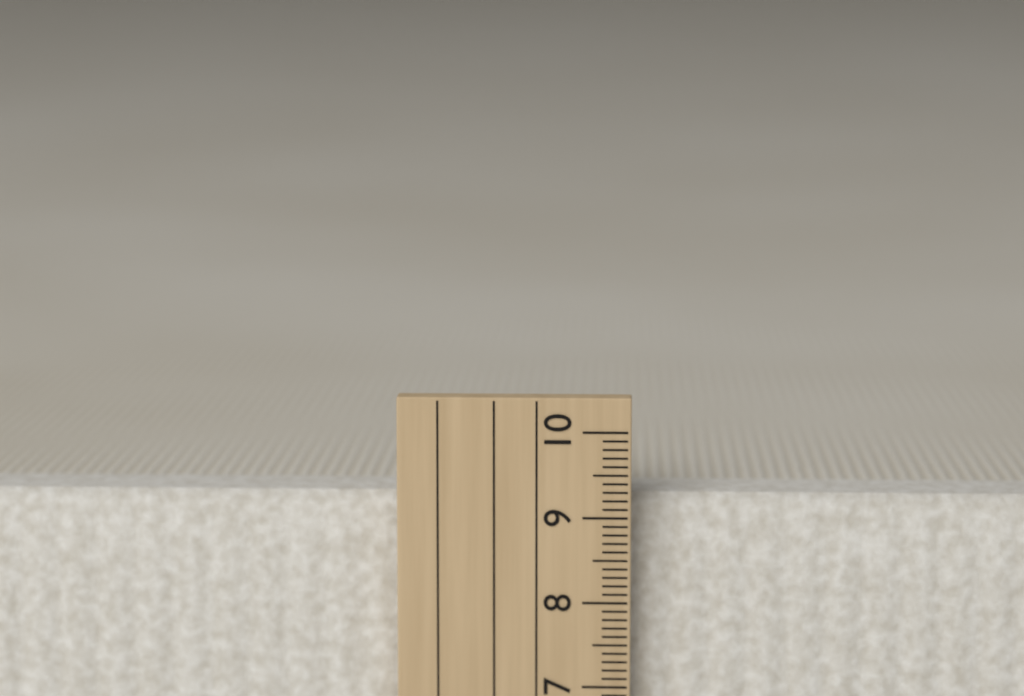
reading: 9.2 cm
